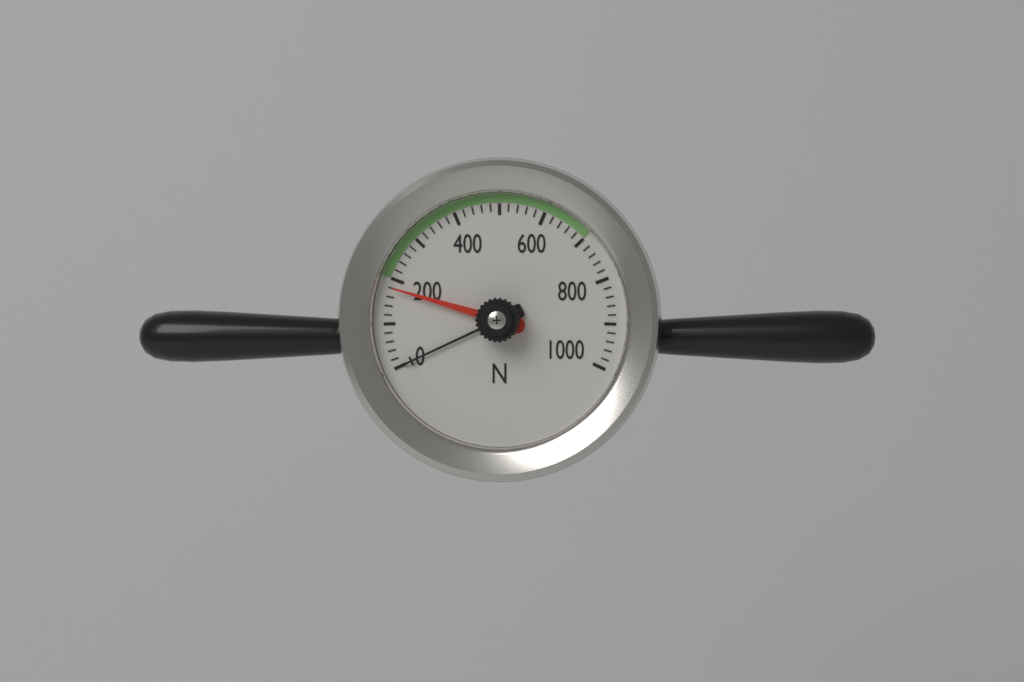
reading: 180 N
